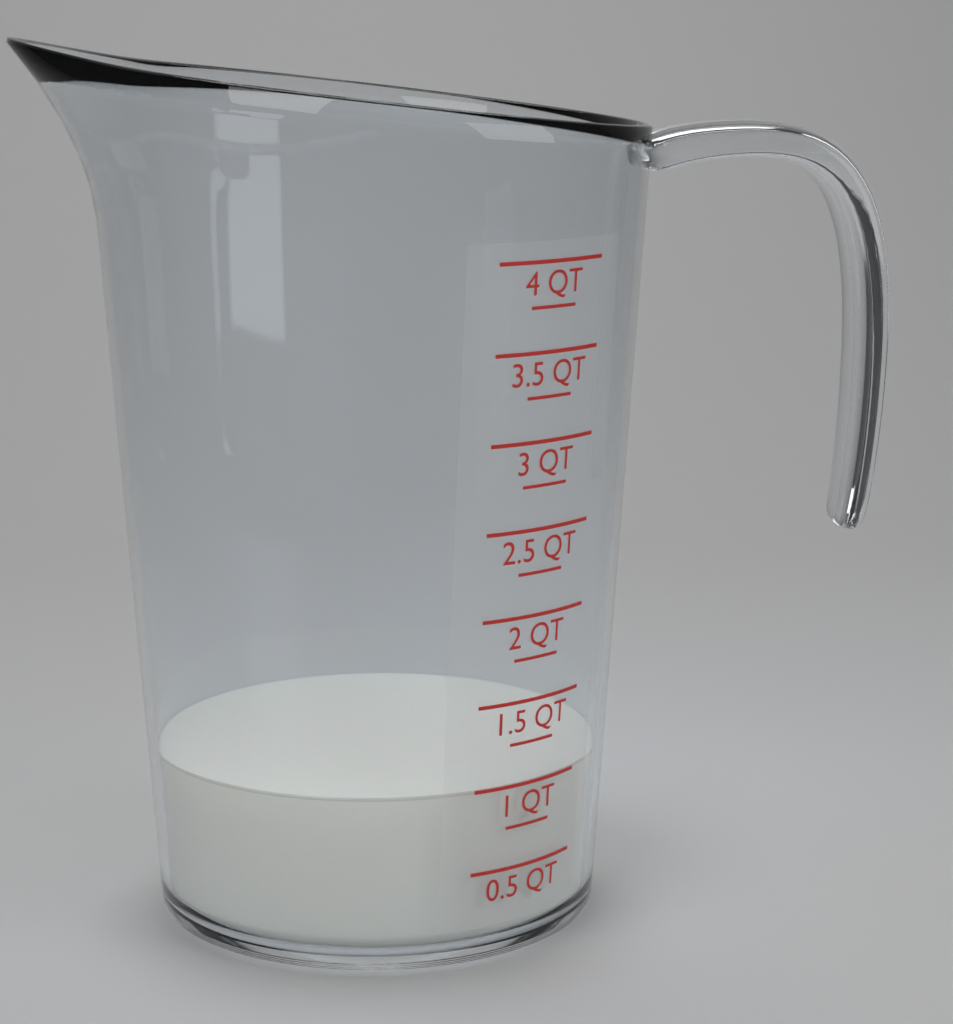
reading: 1.00 QT
